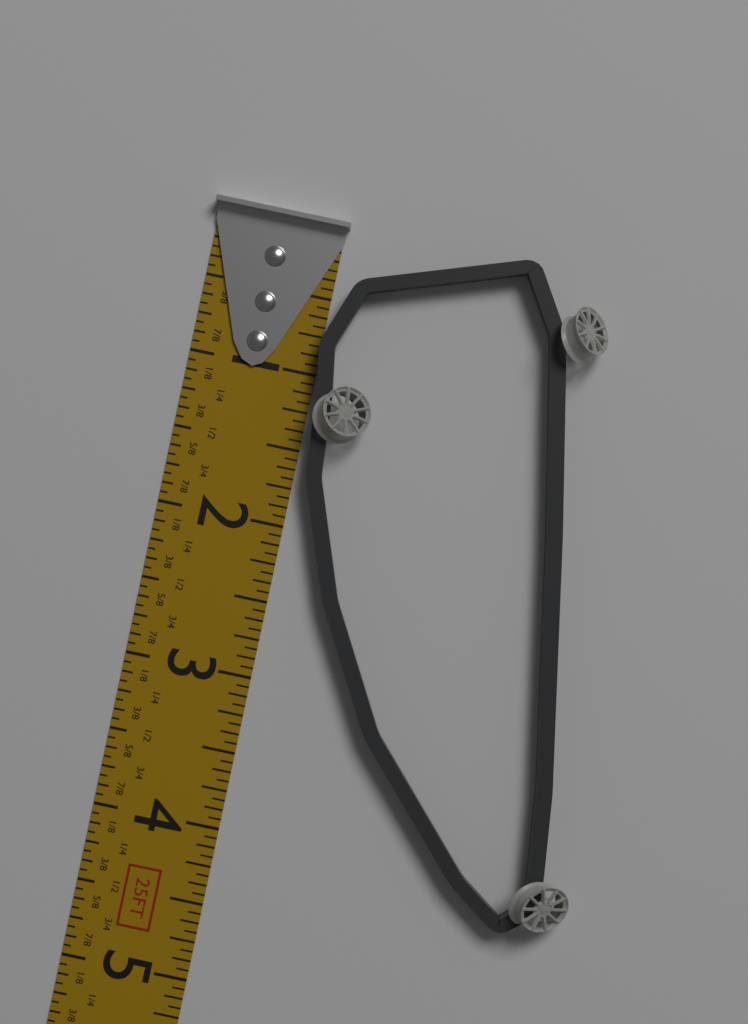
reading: 4.2500 in
